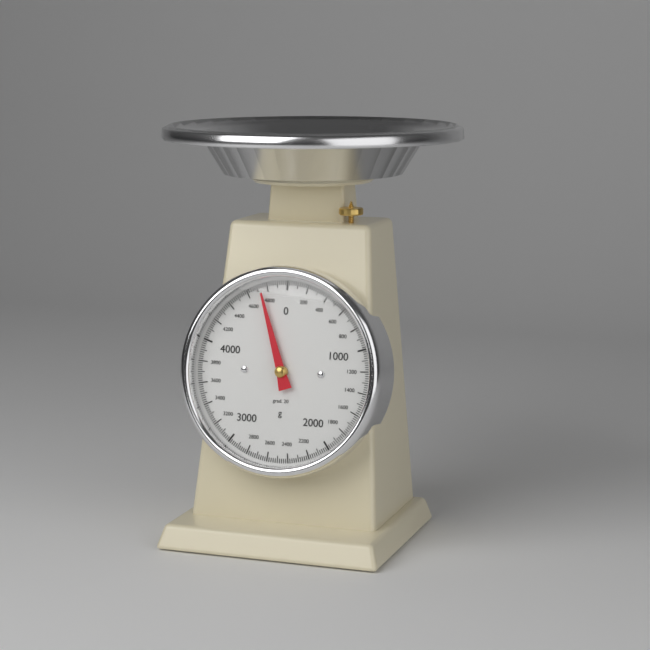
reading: 4740 g
